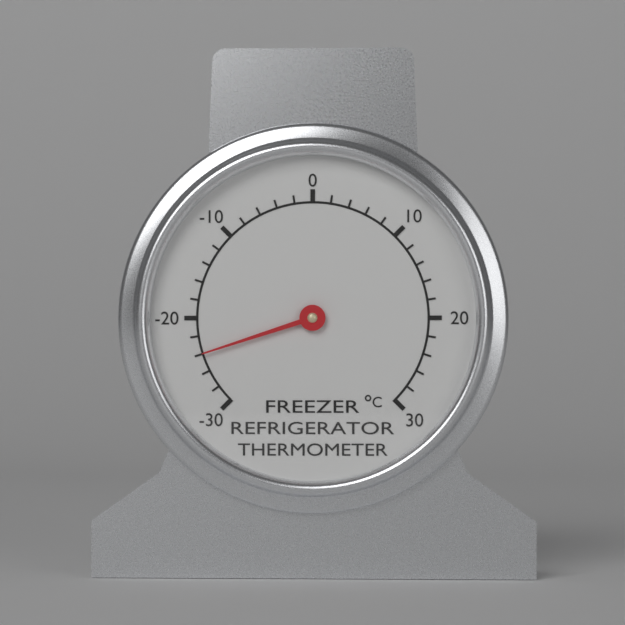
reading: -24 °C
